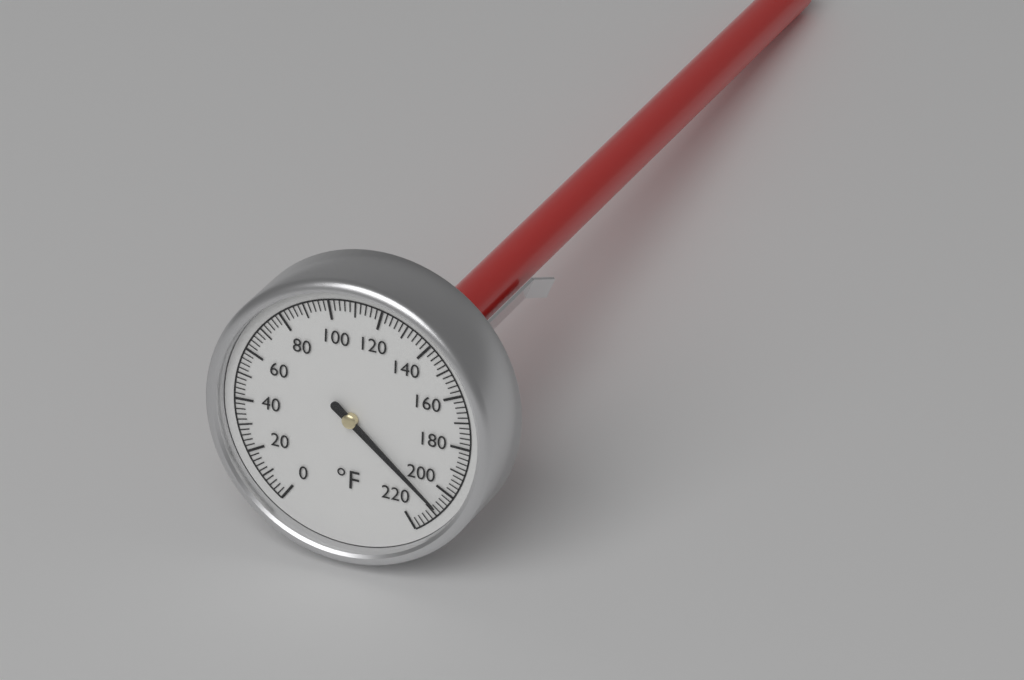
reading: 208 °F
